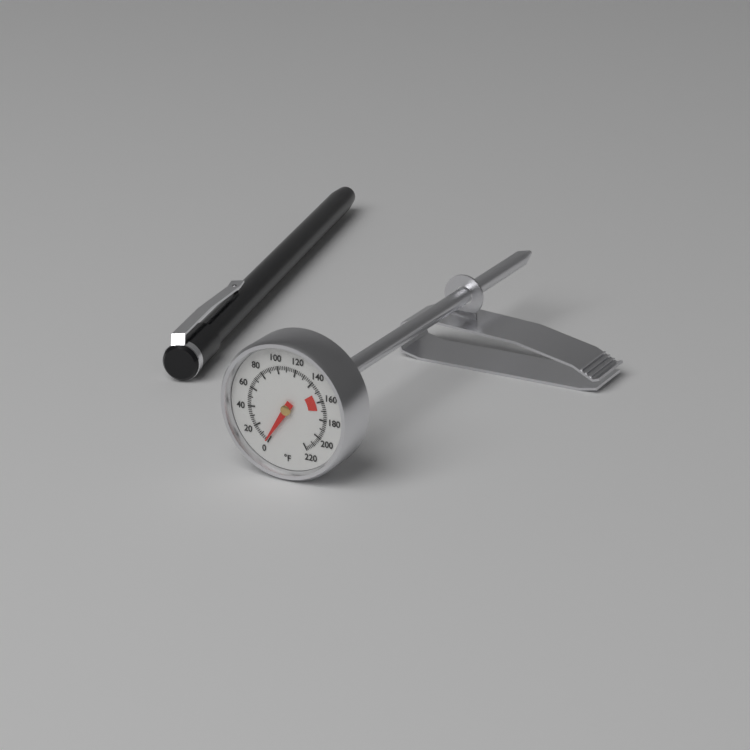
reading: 2 °F
